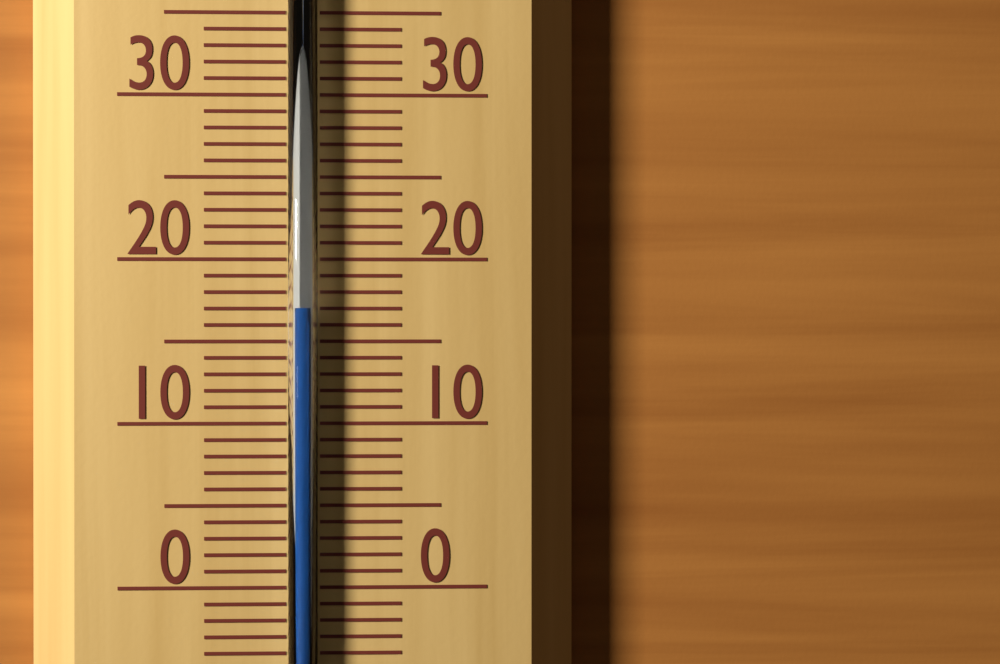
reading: 17 °C
